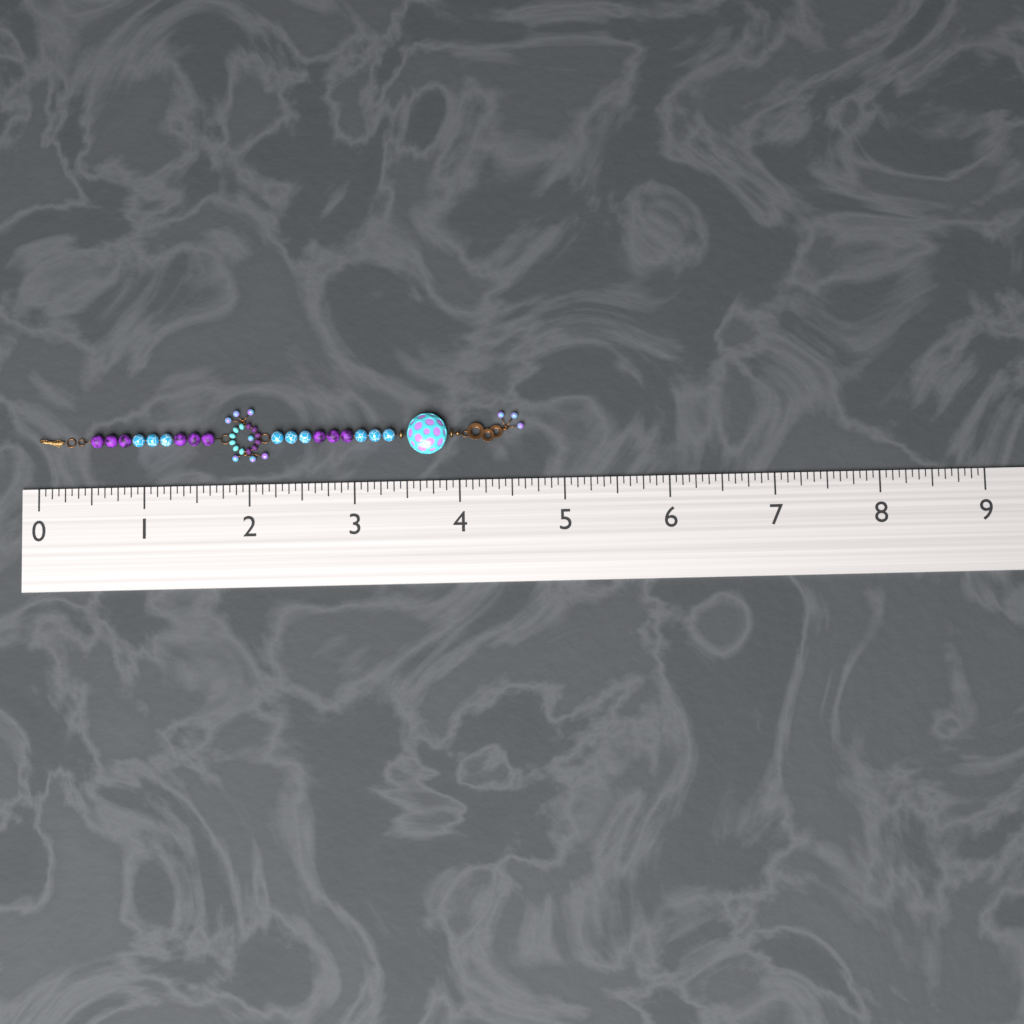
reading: 4.6250 (no unit)
